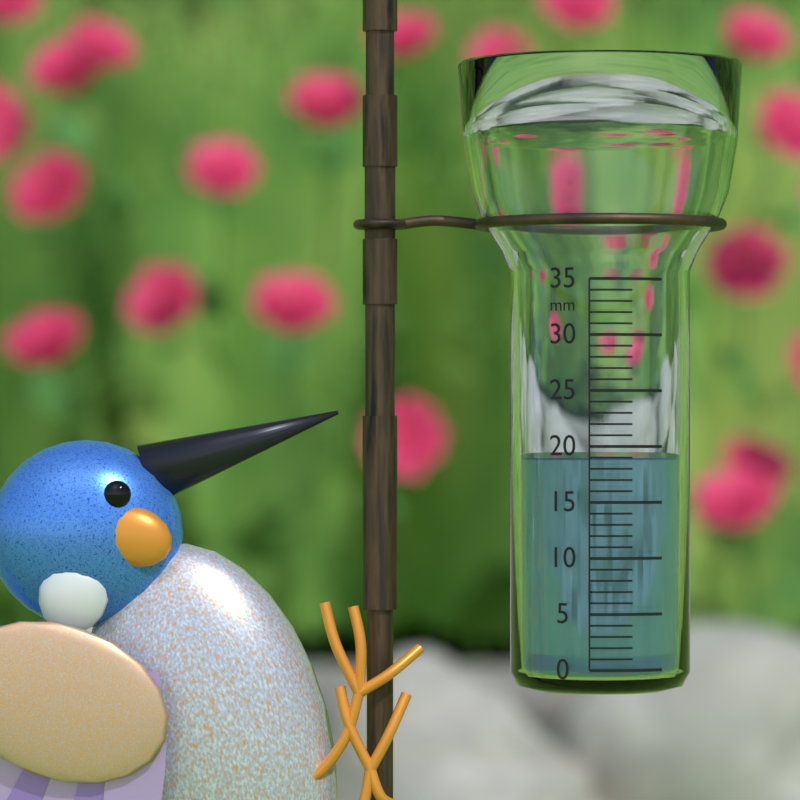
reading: 19 mm
